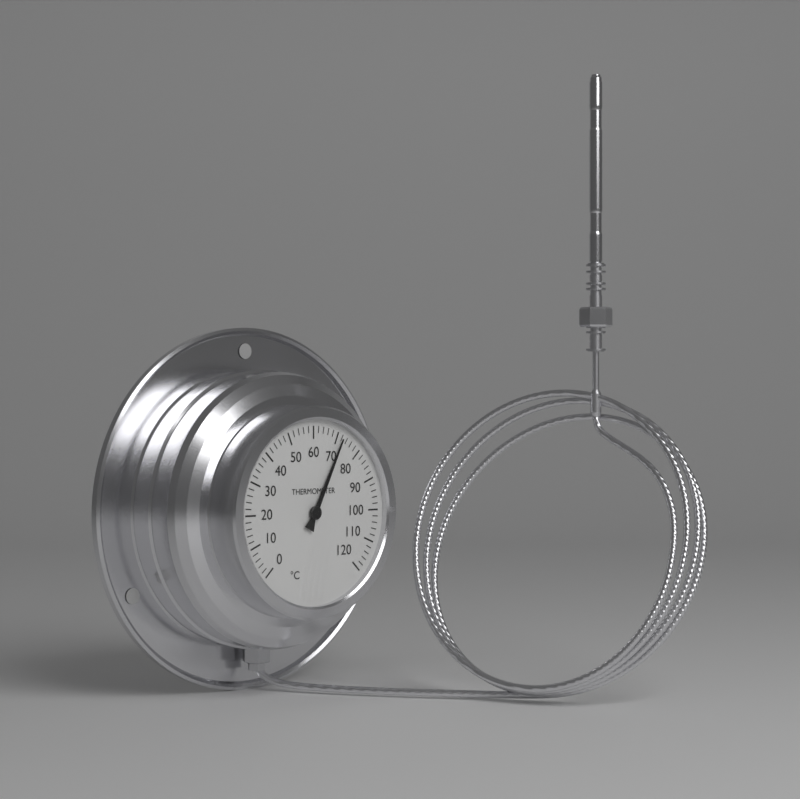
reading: 72 °C
